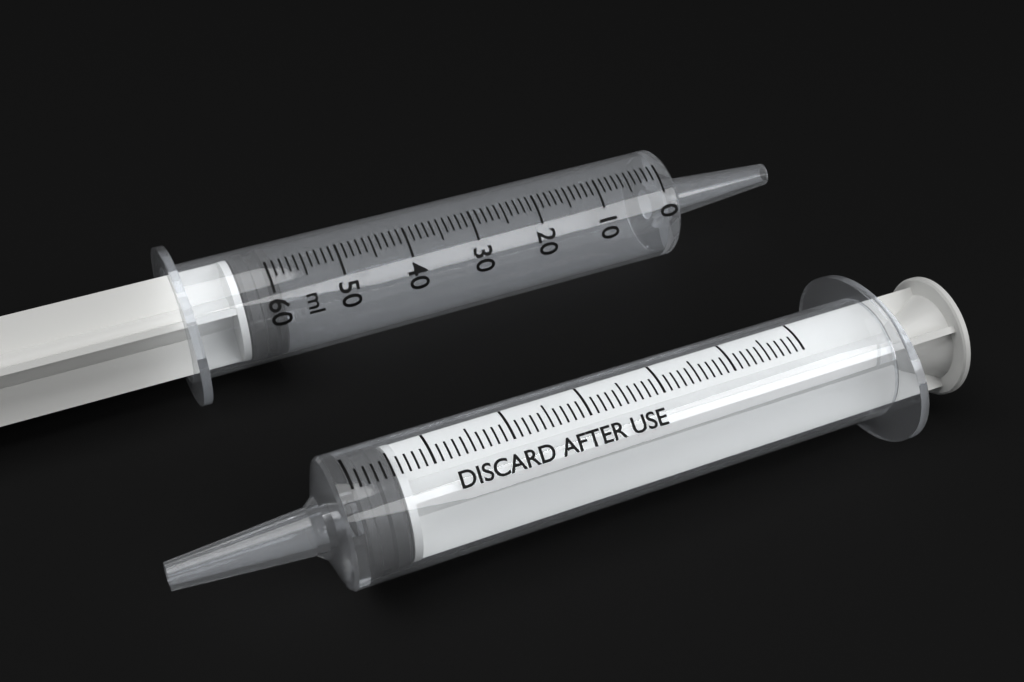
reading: 59 ml
